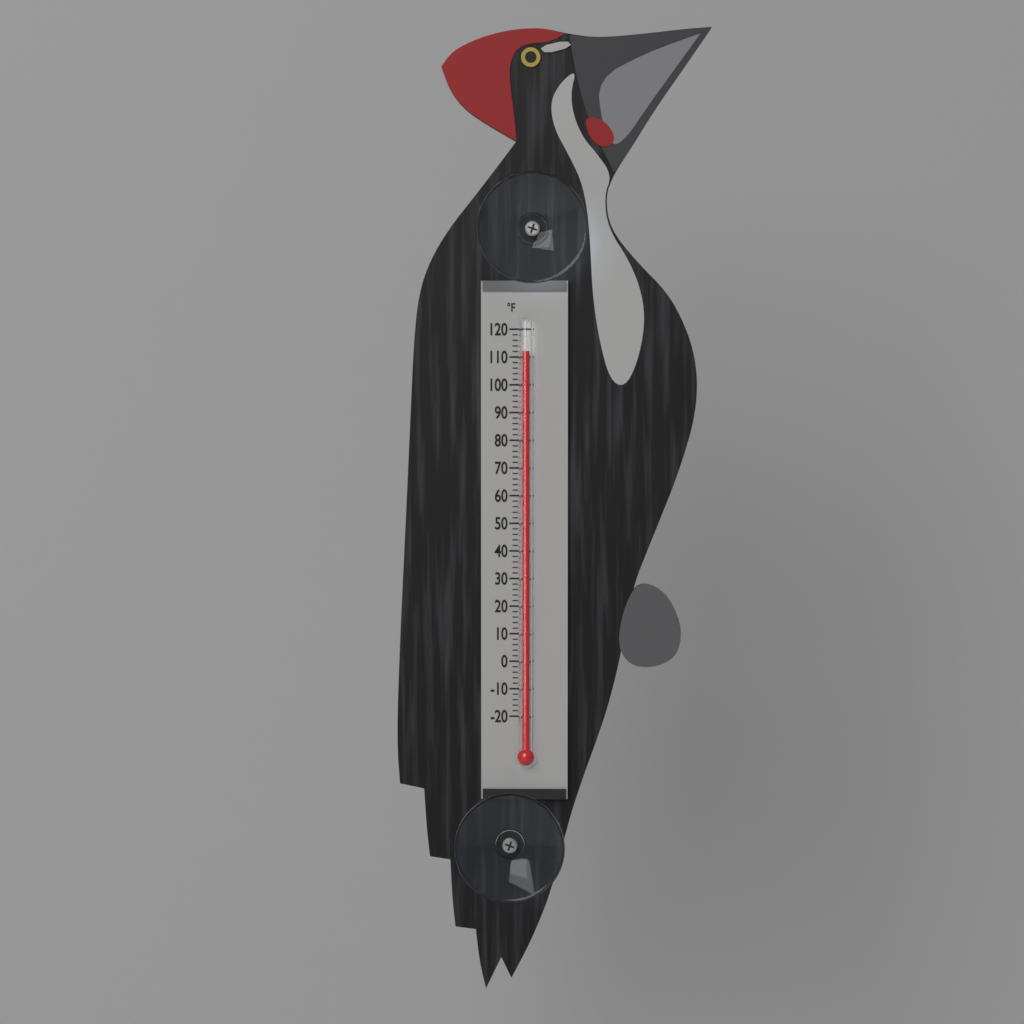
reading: 112 °F
